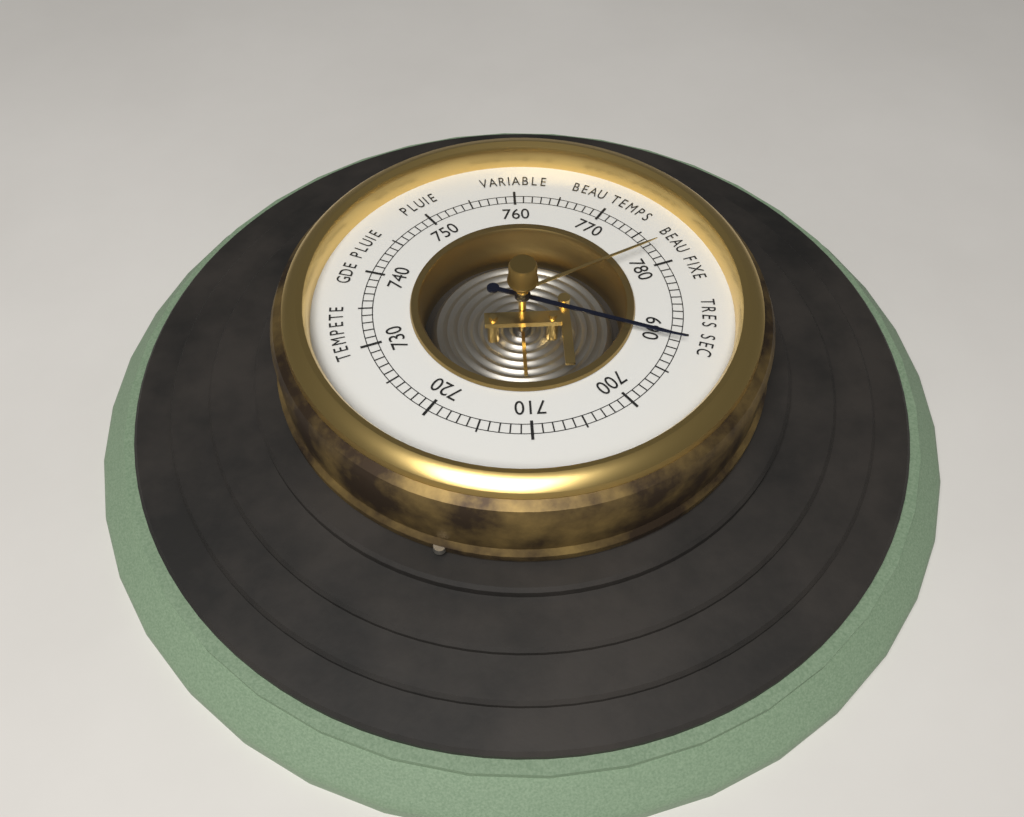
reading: 691 (no unit)
